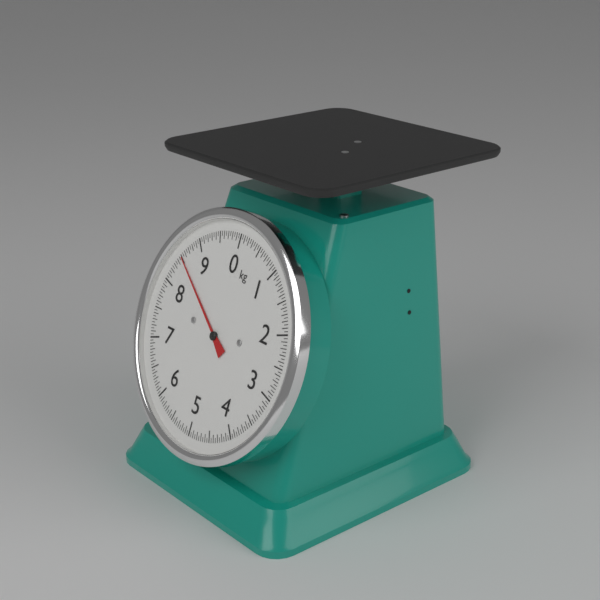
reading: 8.50 kg
